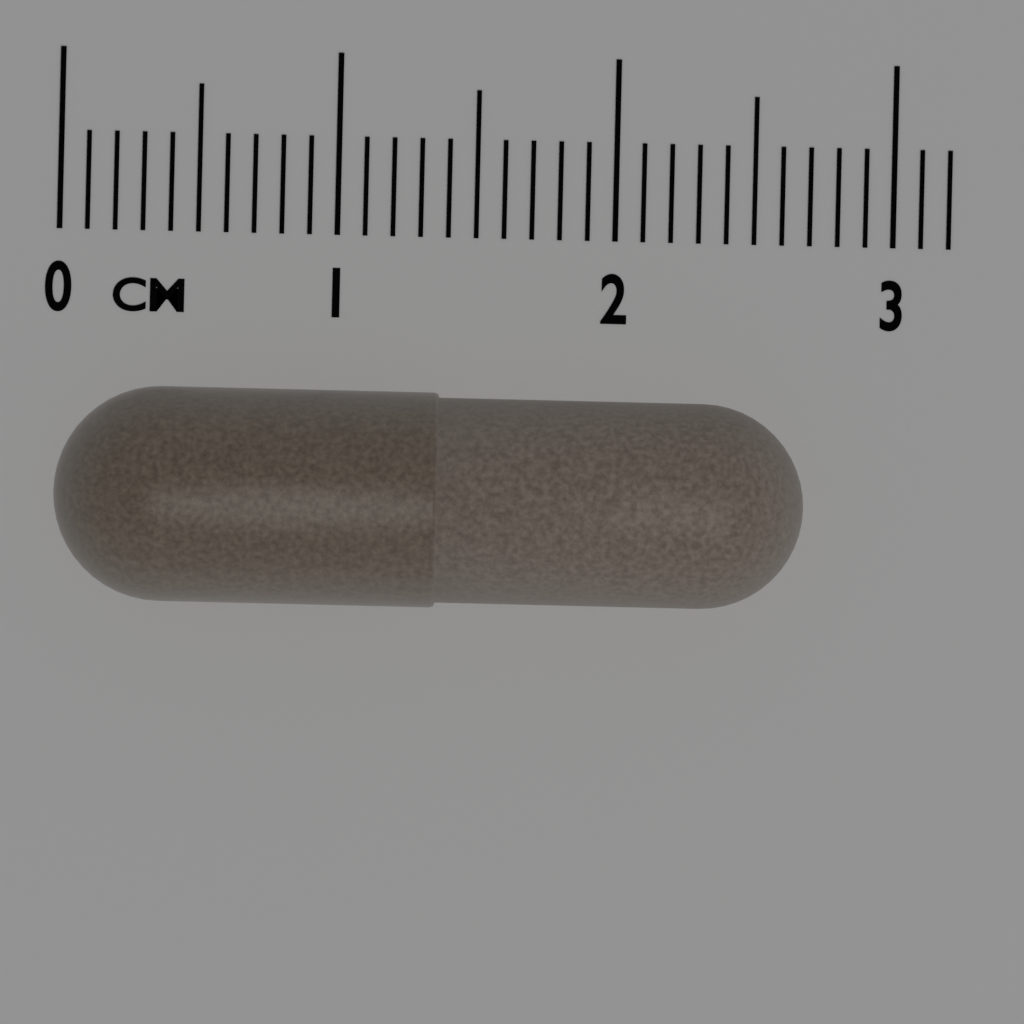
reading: 2.7 cm
